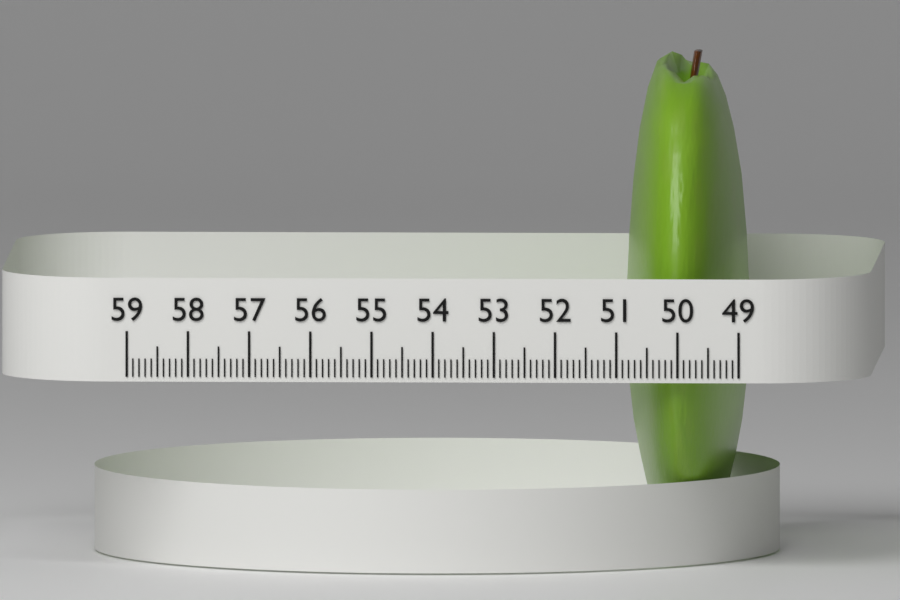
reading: 51.0 (no unit)
